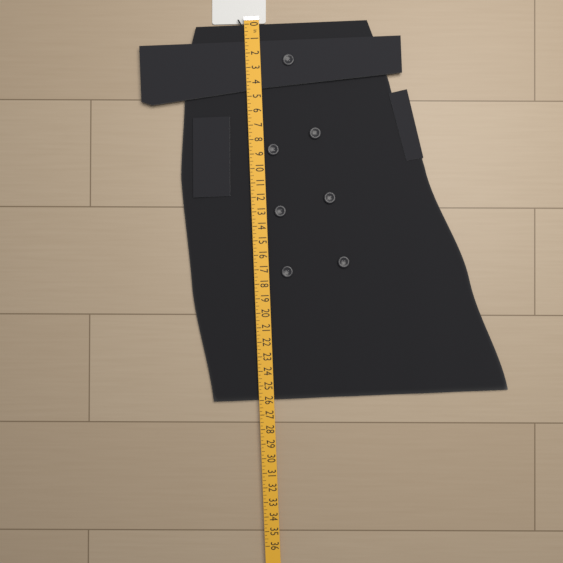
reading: 26.00 in
